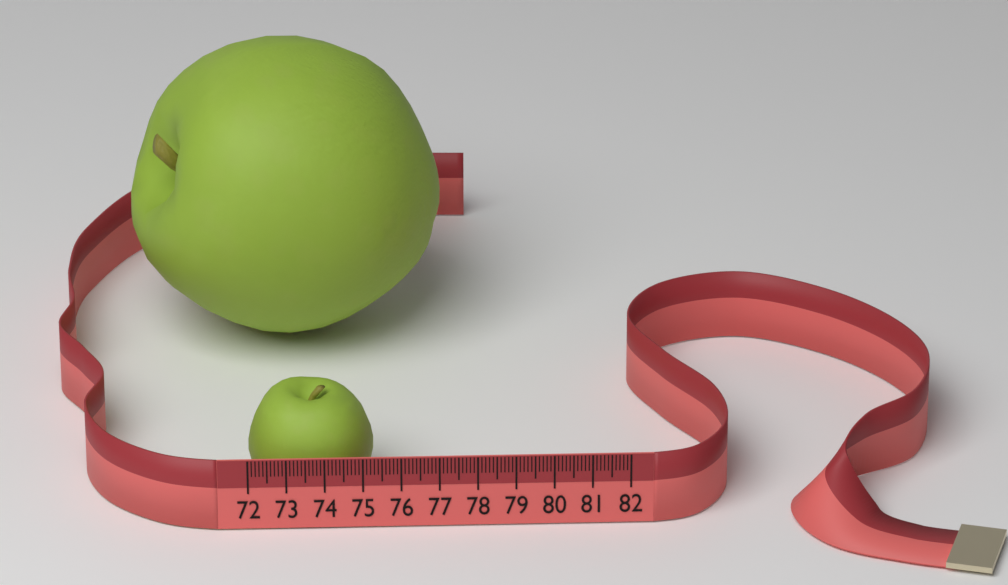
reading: 75.3 (no unit)
